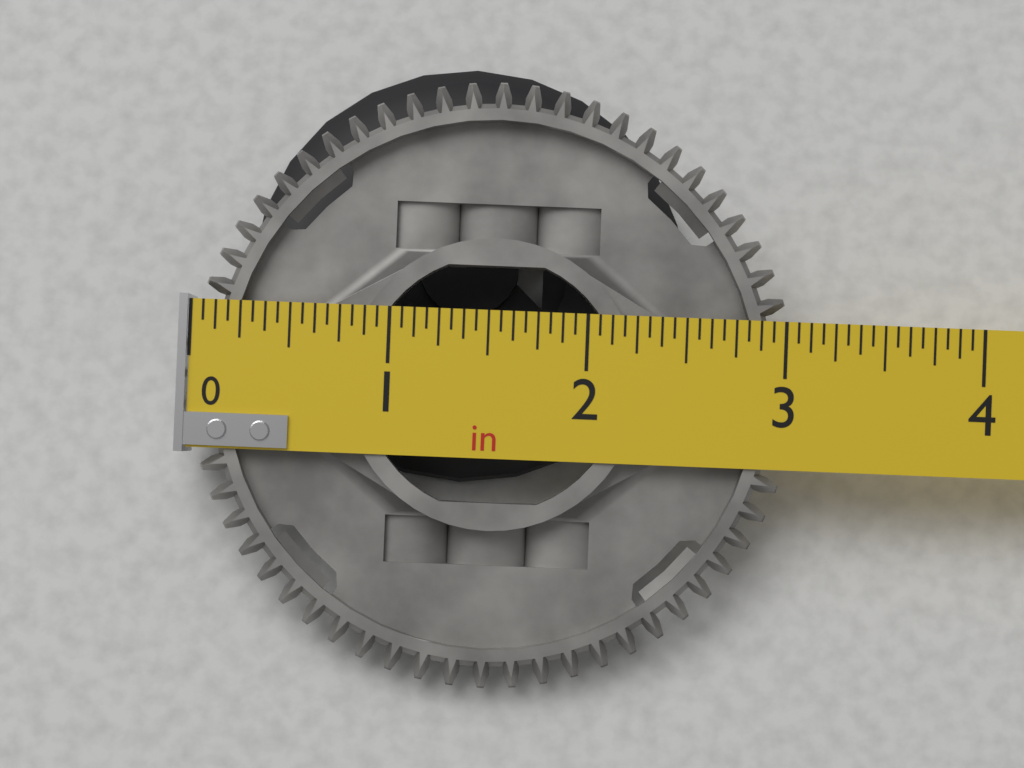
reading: 3.0625 in
